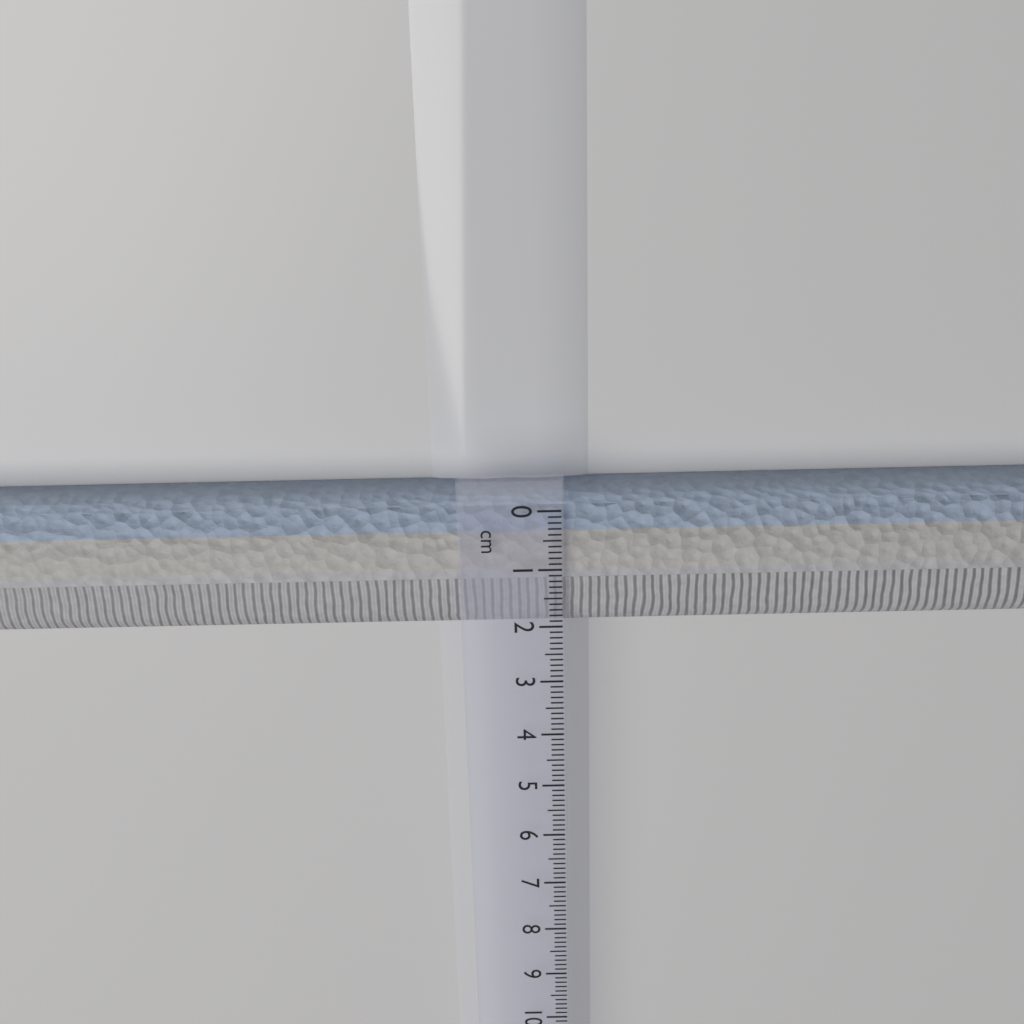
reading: 2.2 cm
